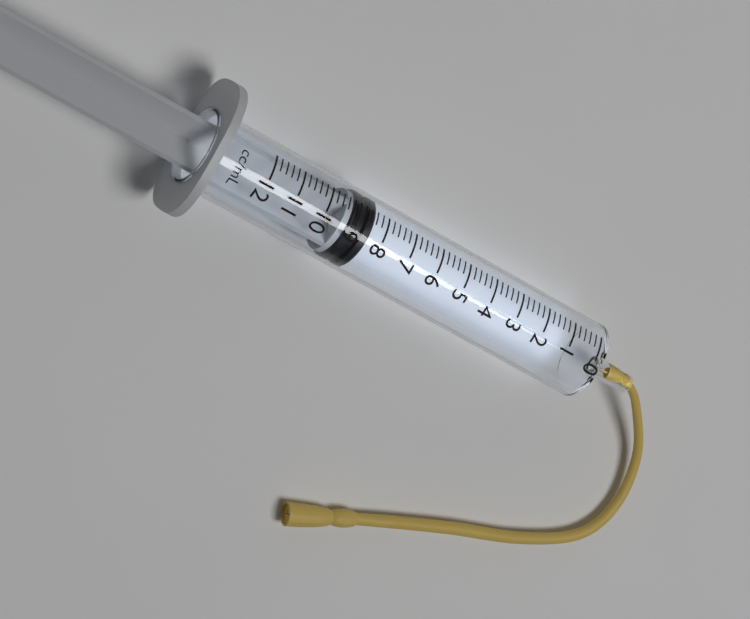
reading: 8.4 ml
